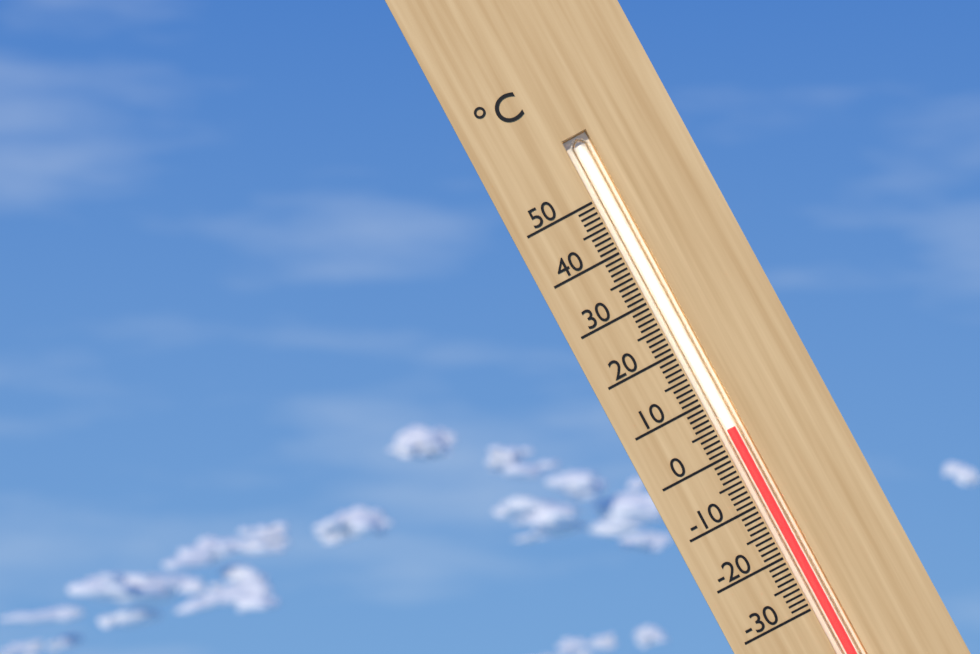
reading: 4 °C
